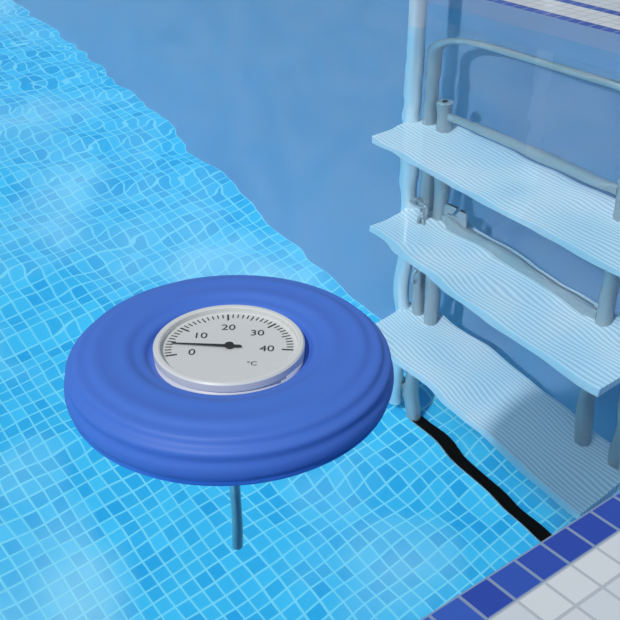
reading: 4 °C
